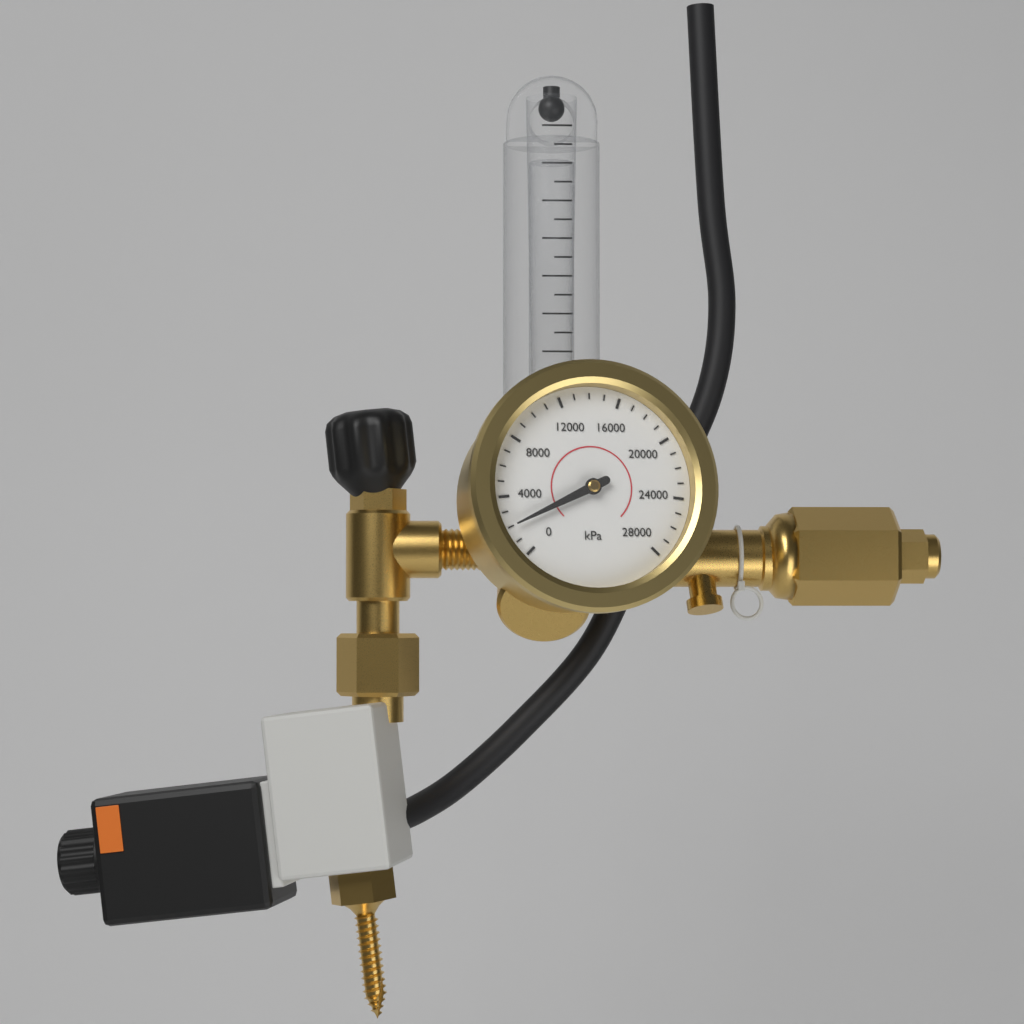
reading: 2000 kPa
